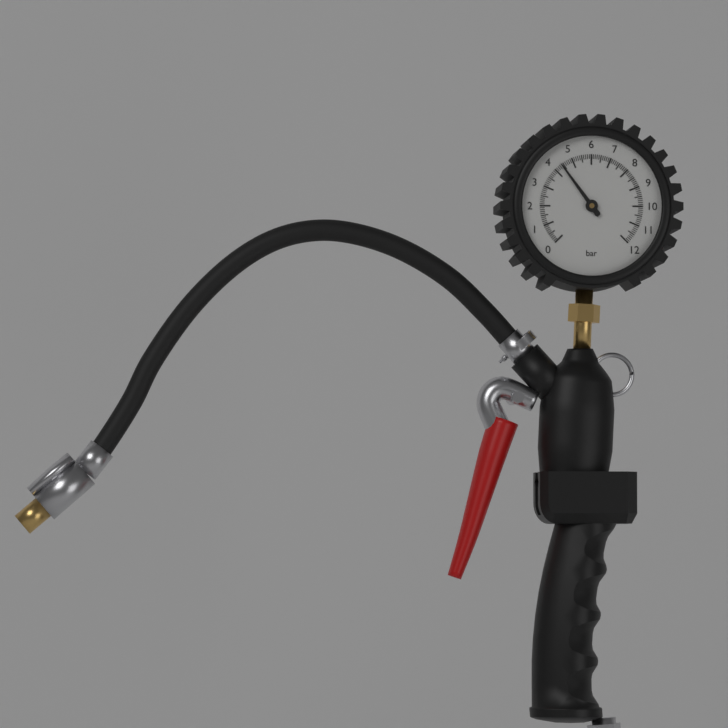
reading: 4.4 bar
